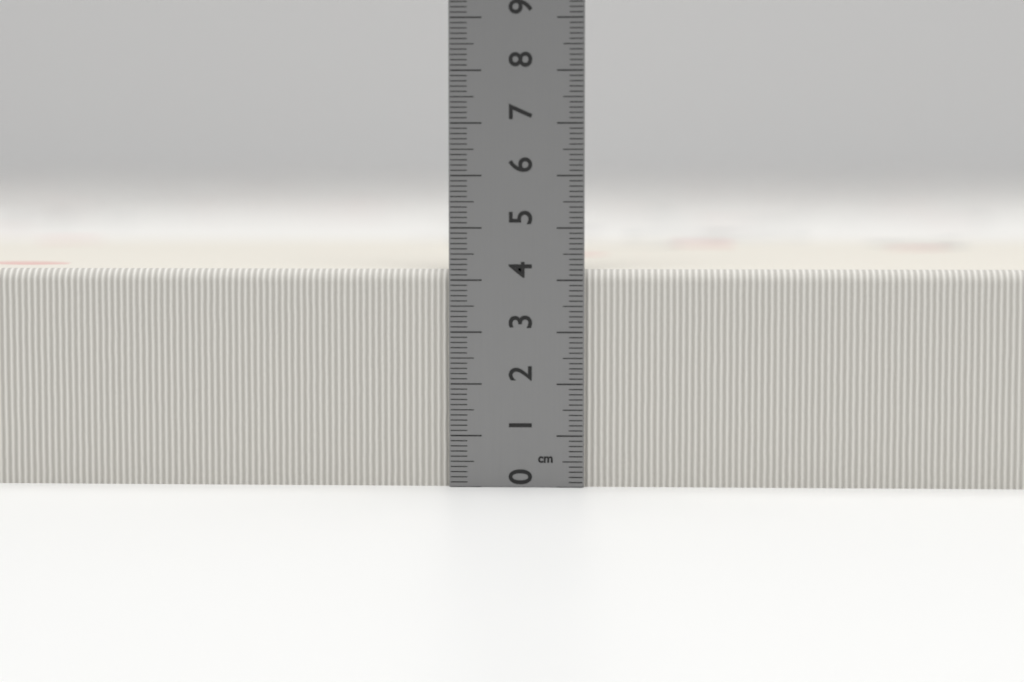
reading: 4.2 cm
